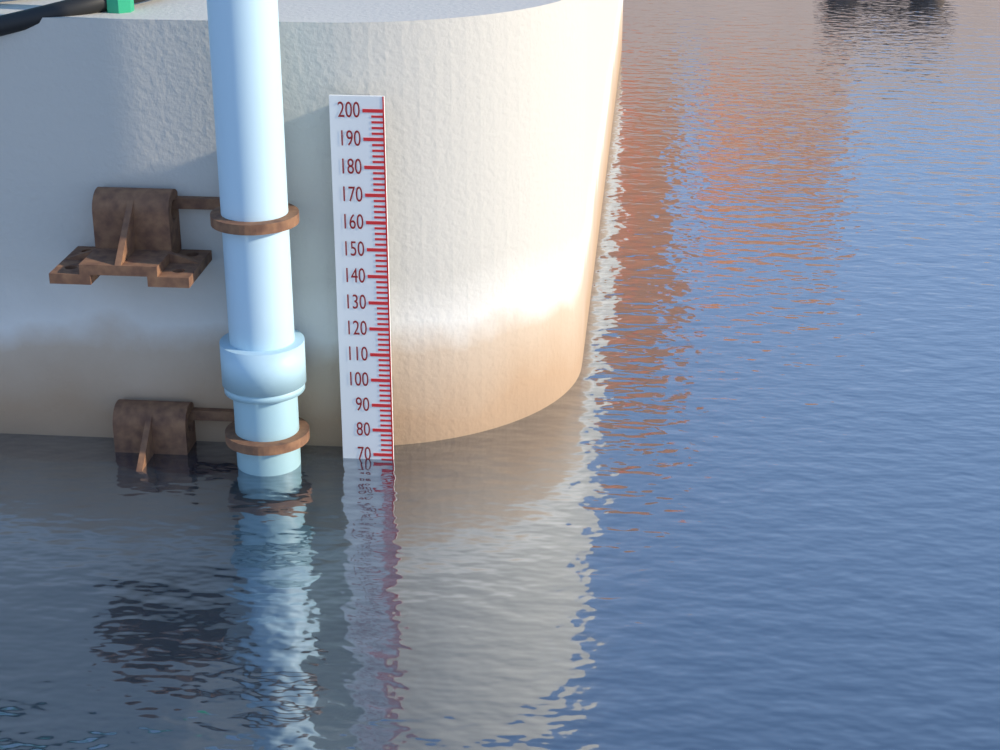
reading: 68 (no unit)
